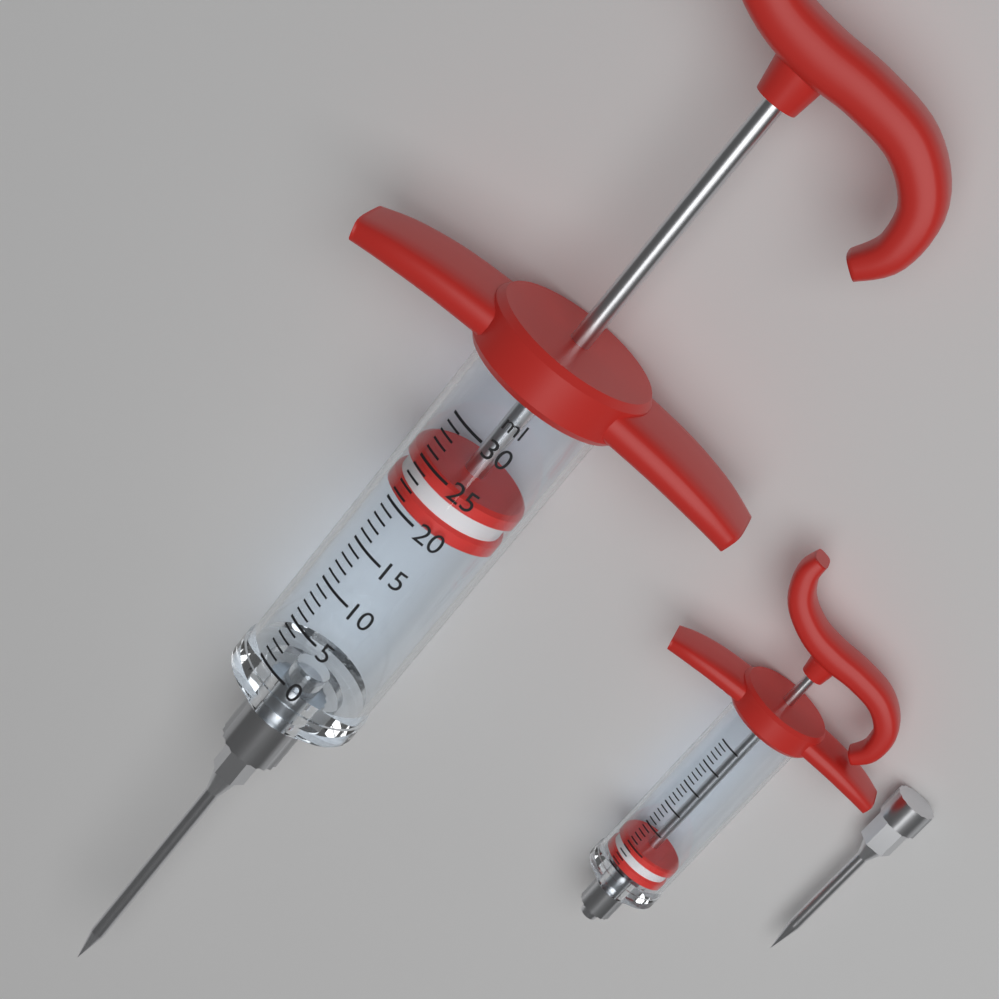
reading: 20 ml
